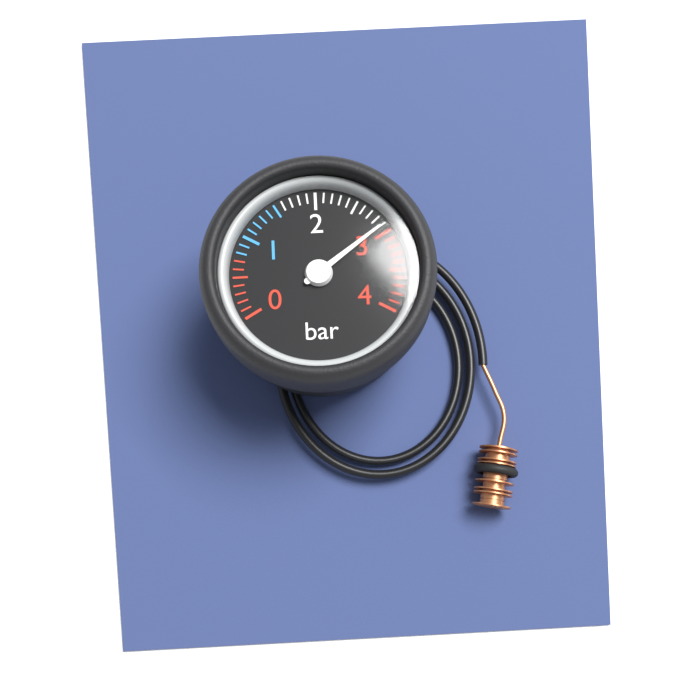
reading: 2.9 bar
